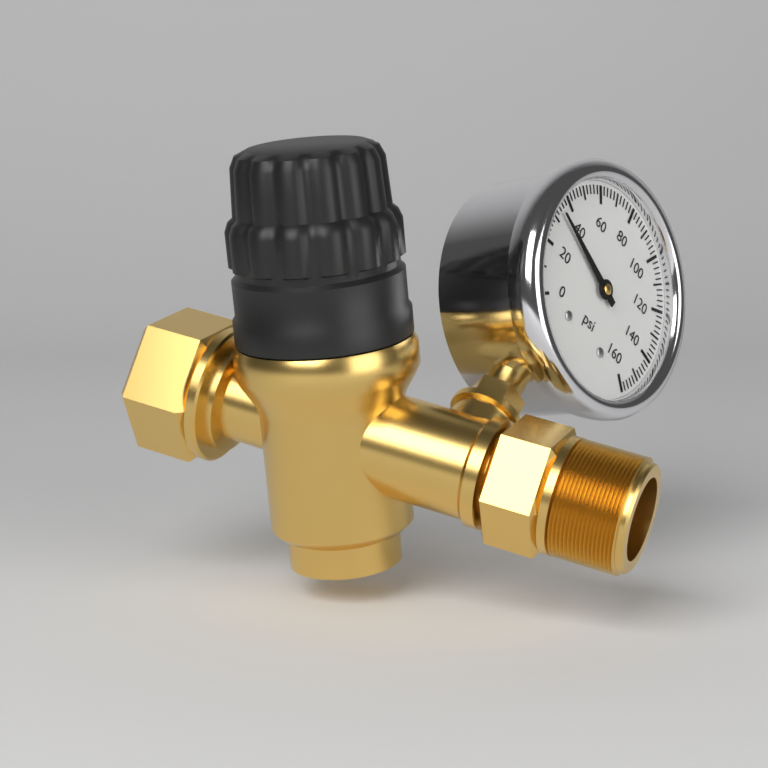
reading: 34 psi
